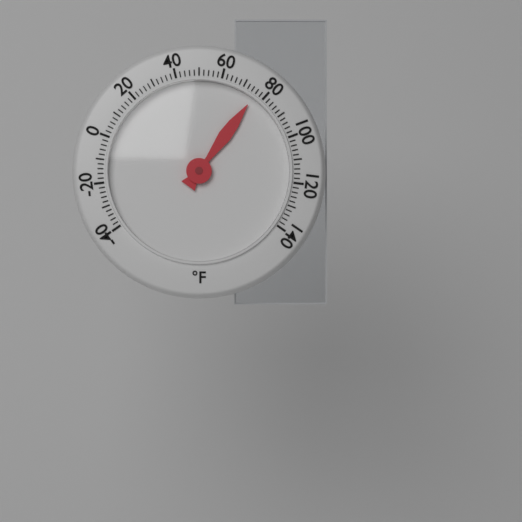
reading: 76 °F
